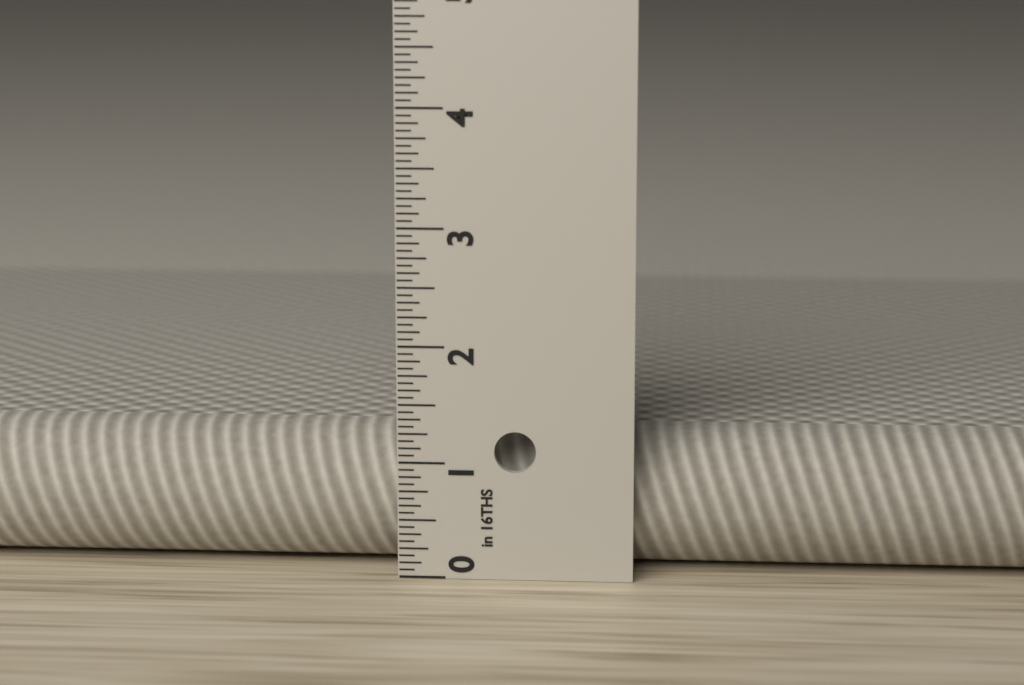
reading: 1.1875 in
